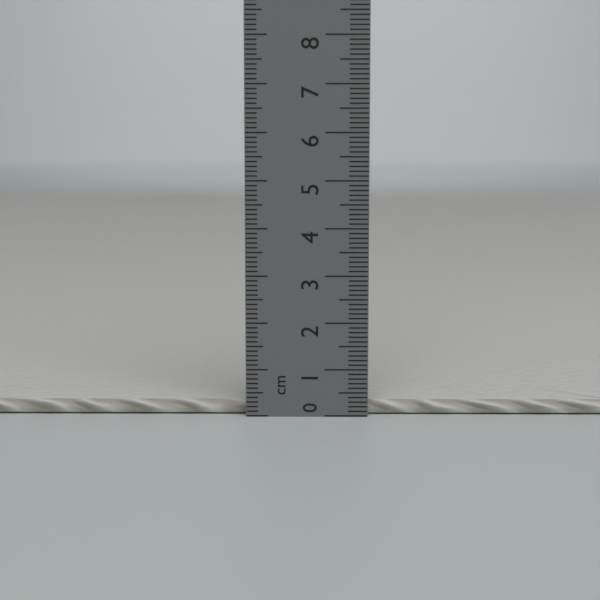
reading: 0.3 cm
